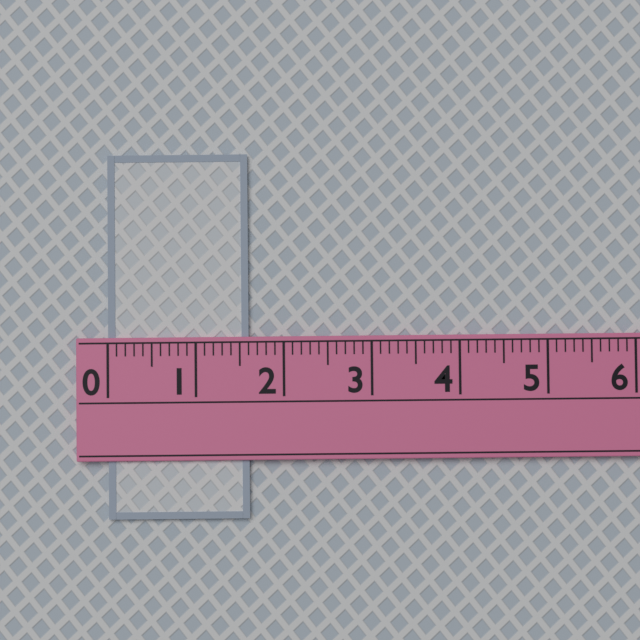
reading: 1.6 (no unit)
